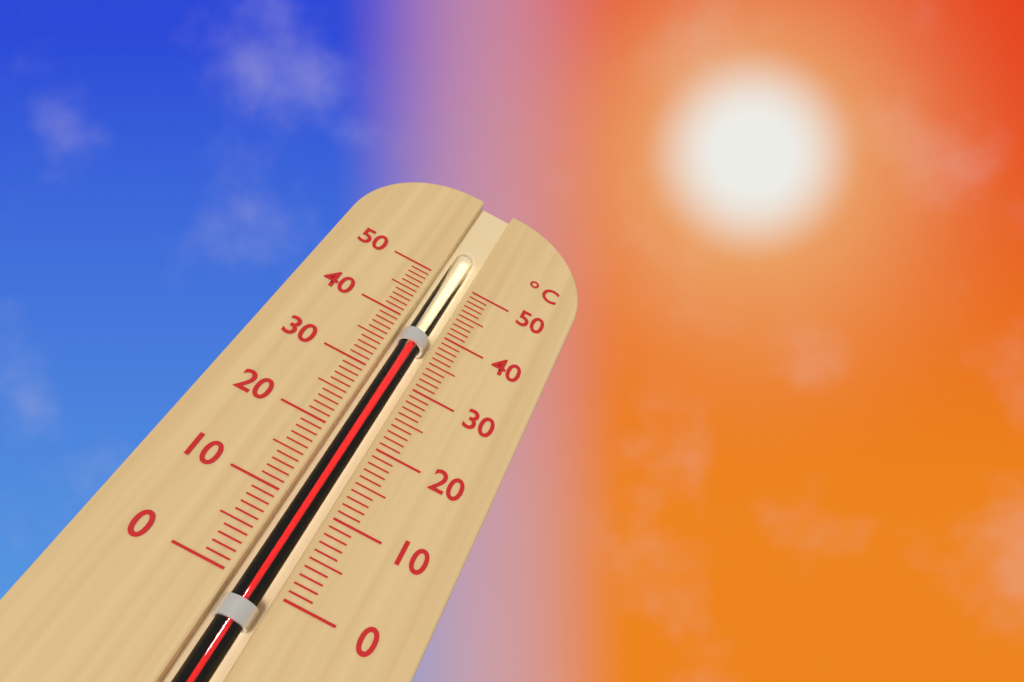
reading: 39 °C
